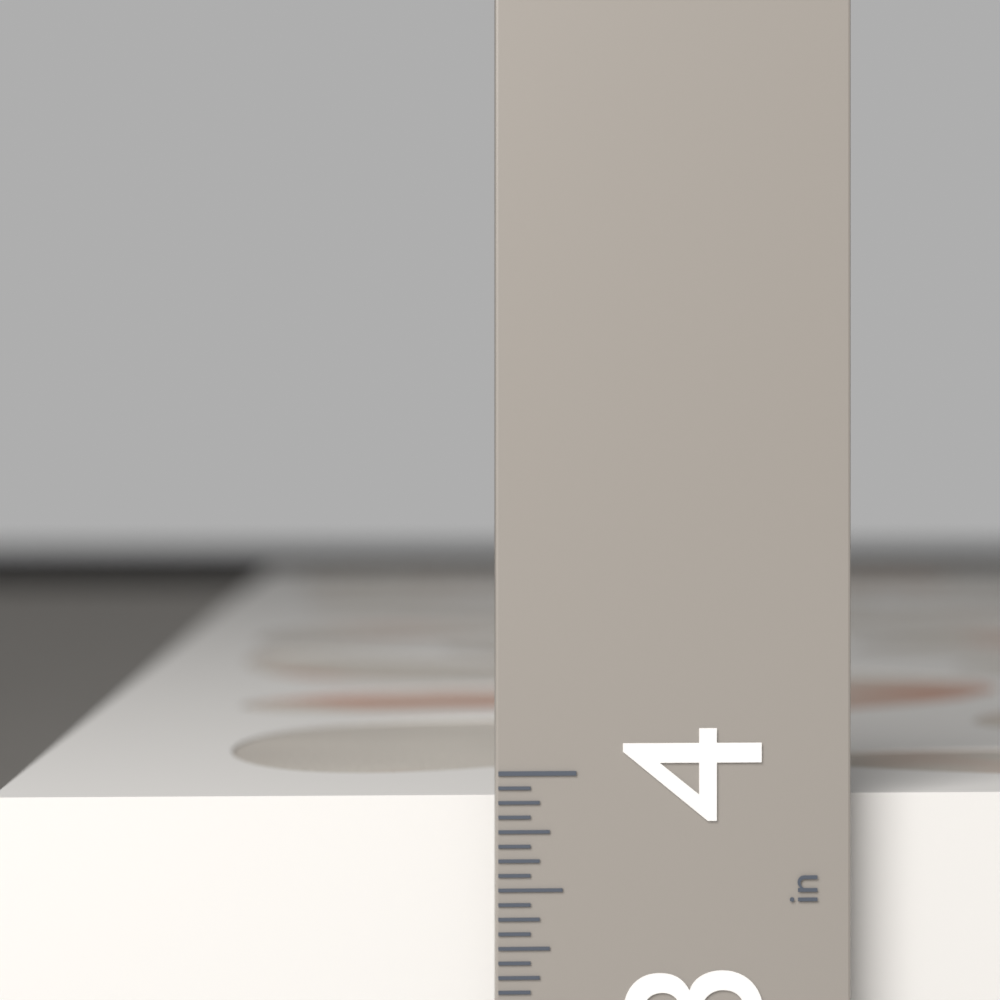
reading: 3.8750 in
